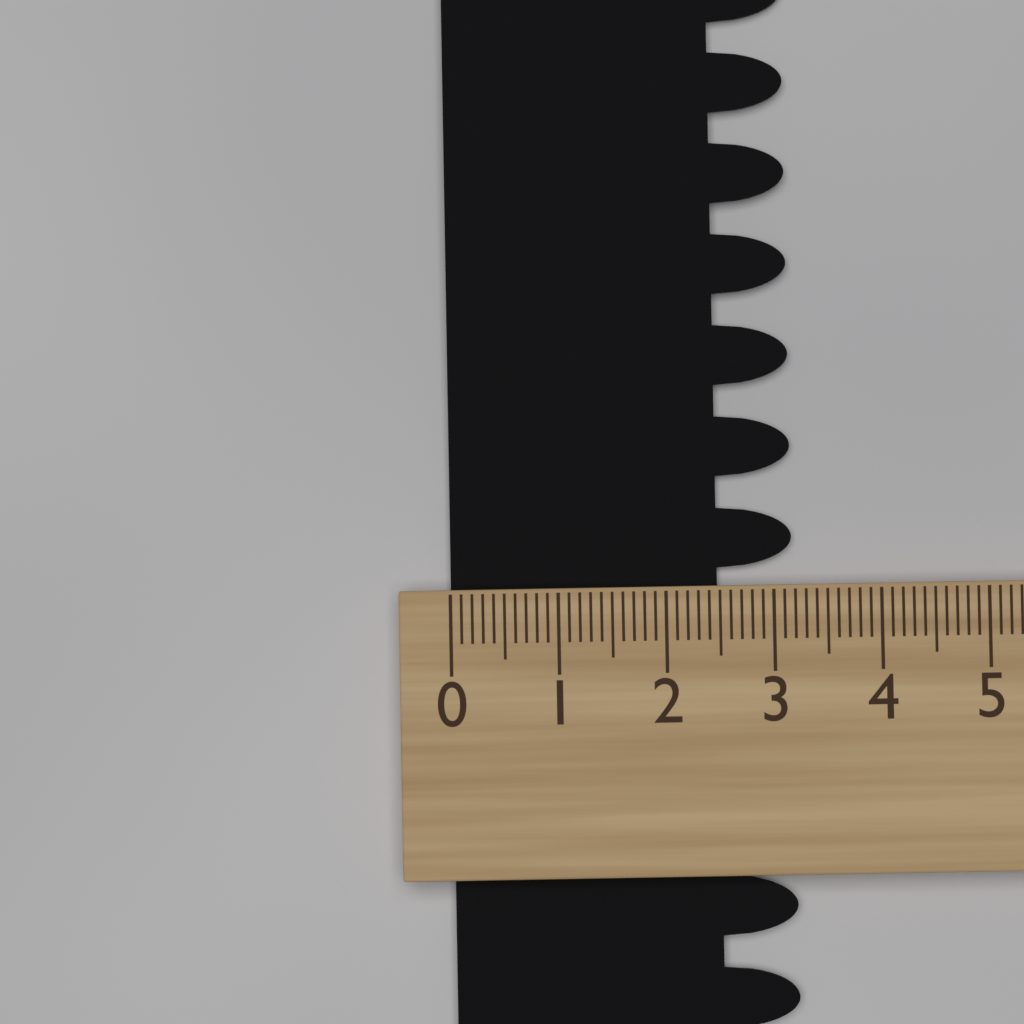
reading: 3.2 (no unit)
